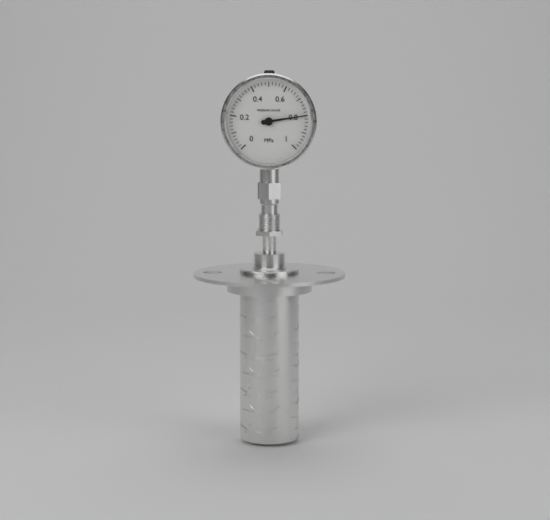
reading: 0.80 MPa
